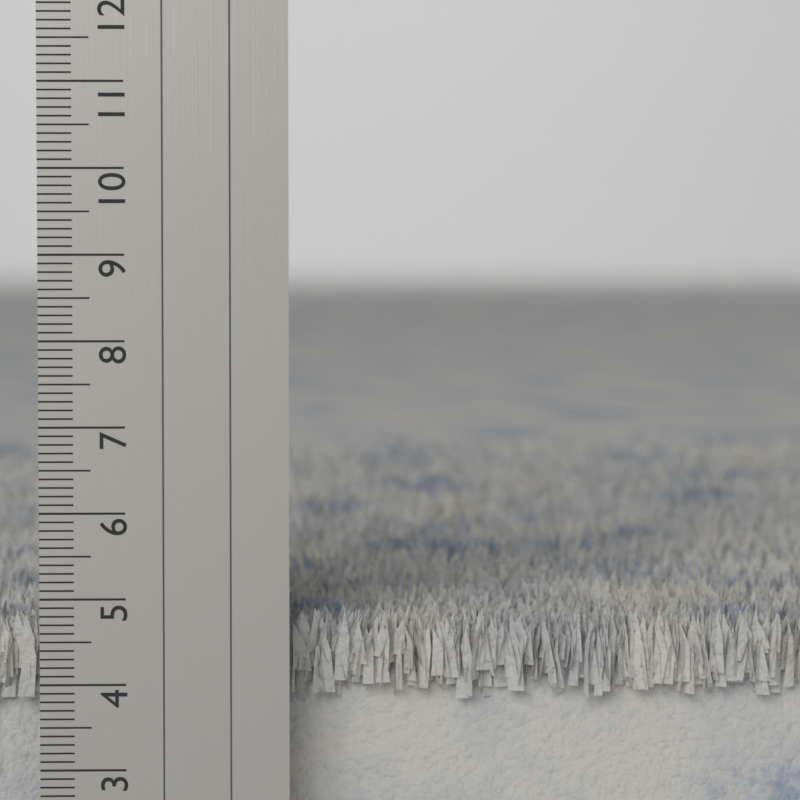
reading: 4.8 cm
